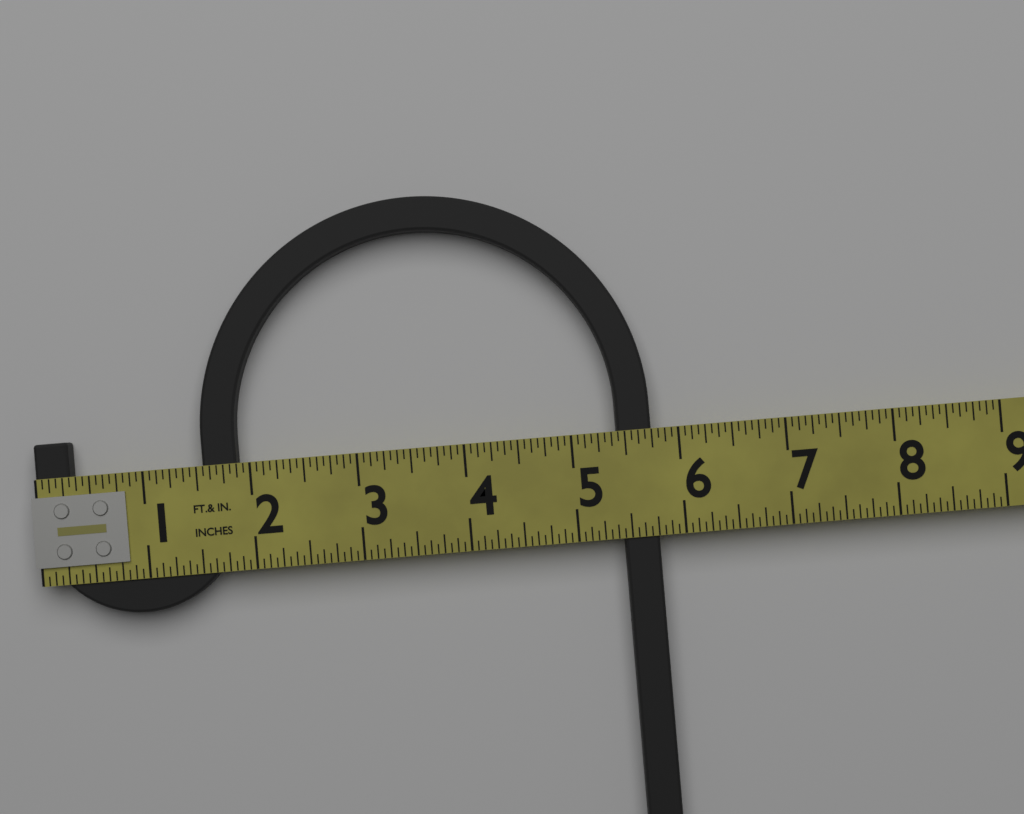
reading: 5.7500 in
